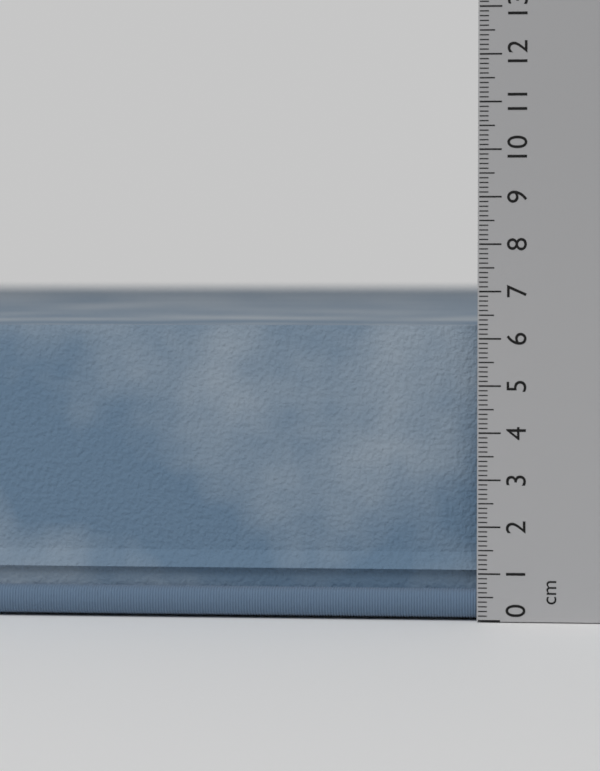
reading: 6.5 cm
